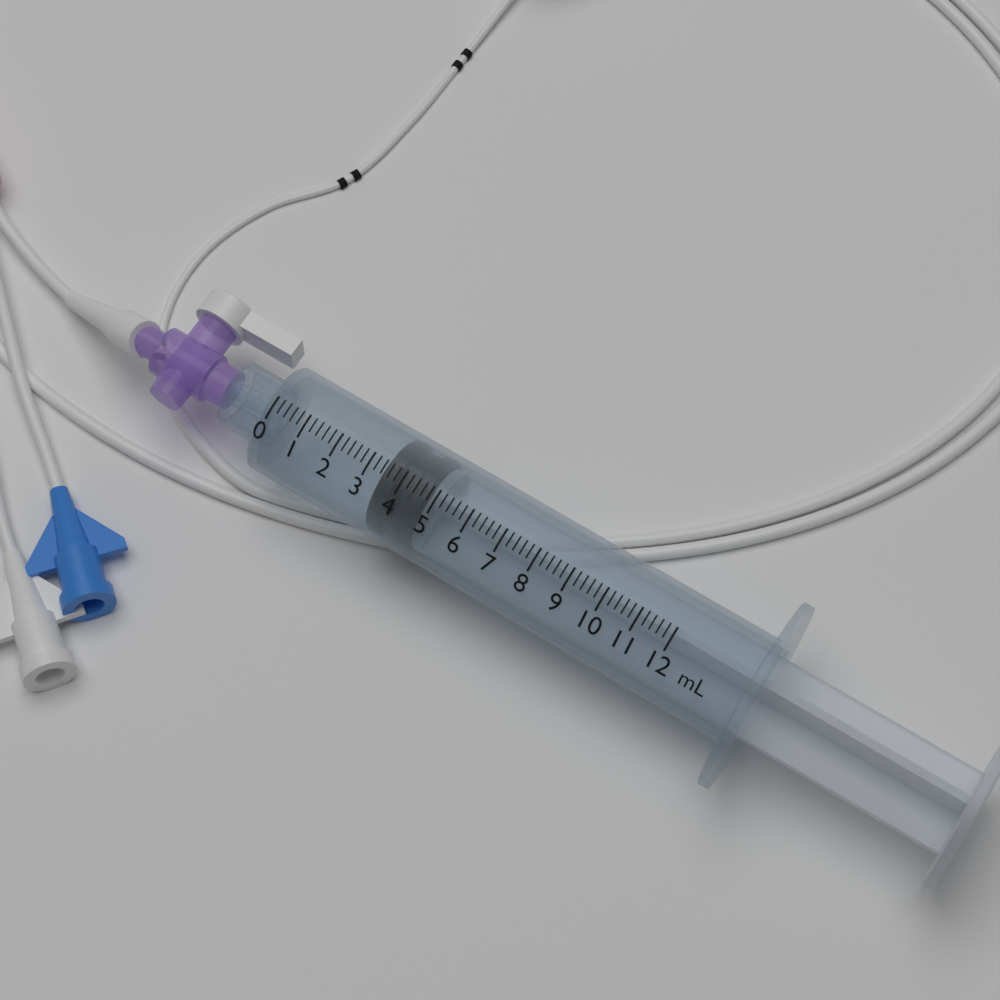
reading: 3.4 mL
